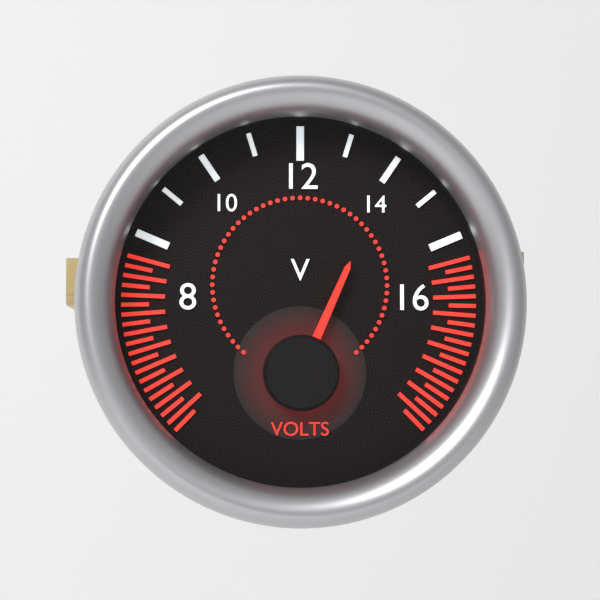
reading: 14 V
